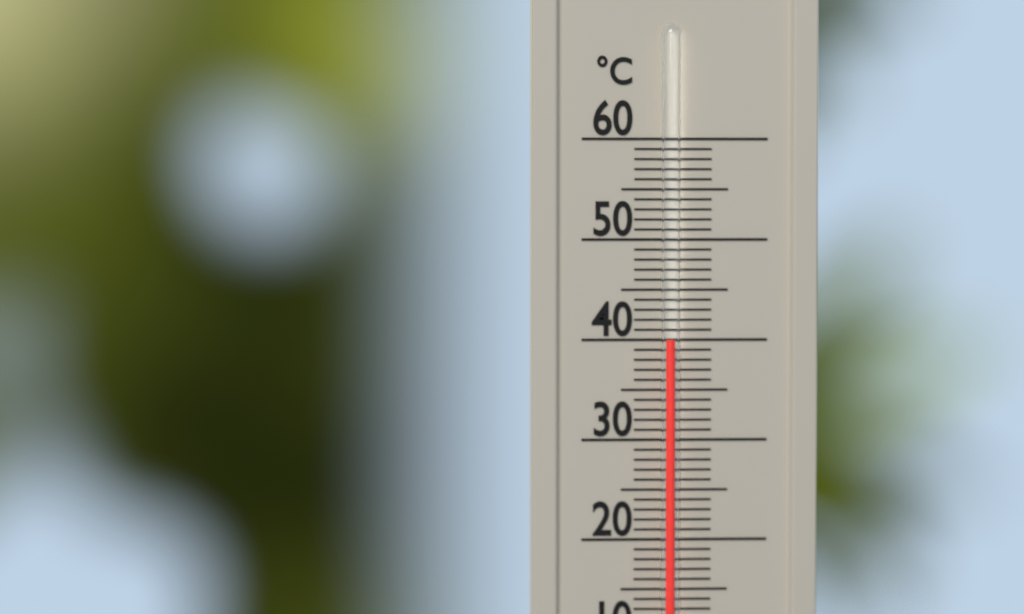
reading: 40 °C
